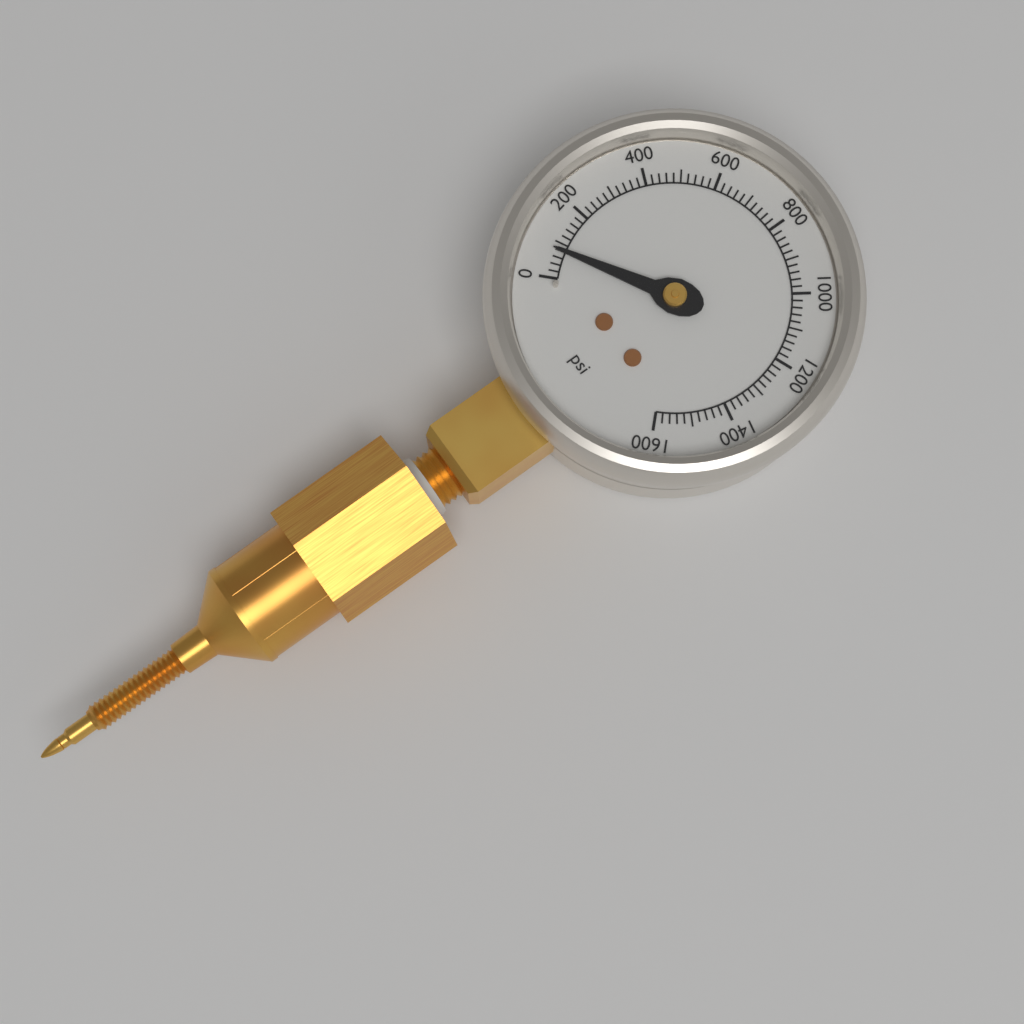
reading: 80 psi
